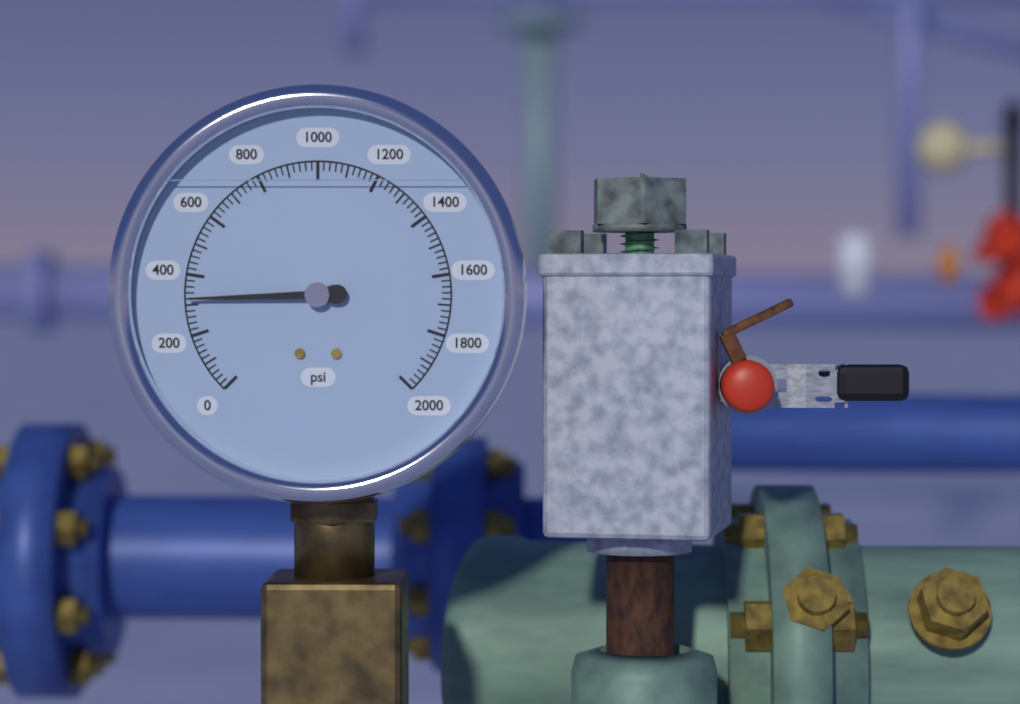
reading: 320 psi
